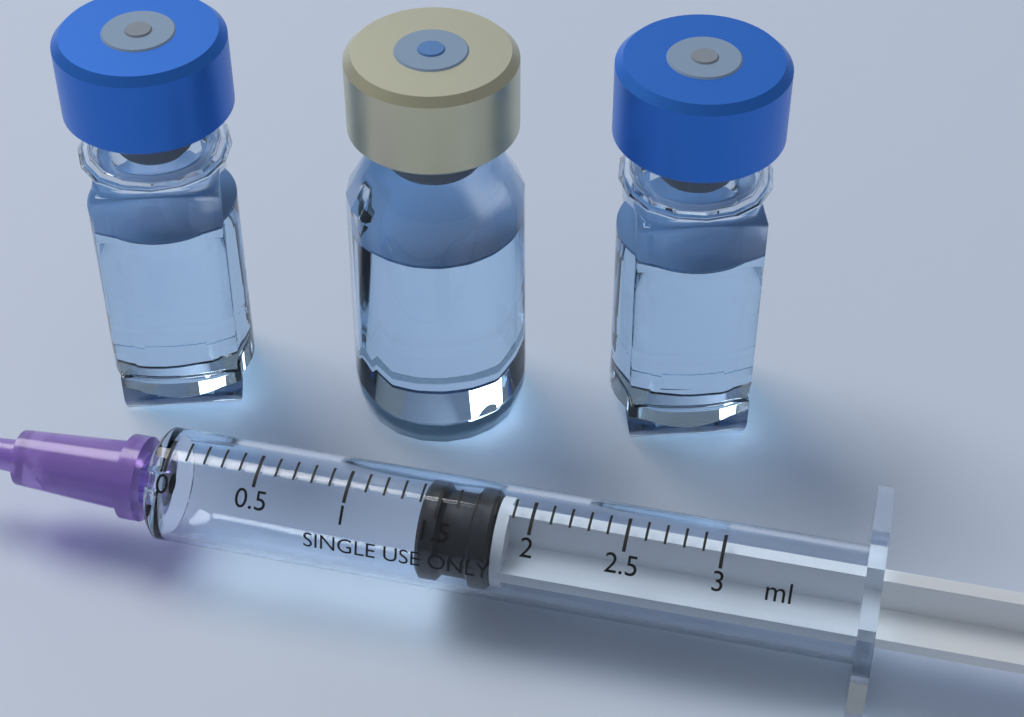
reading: 1.4 ml
